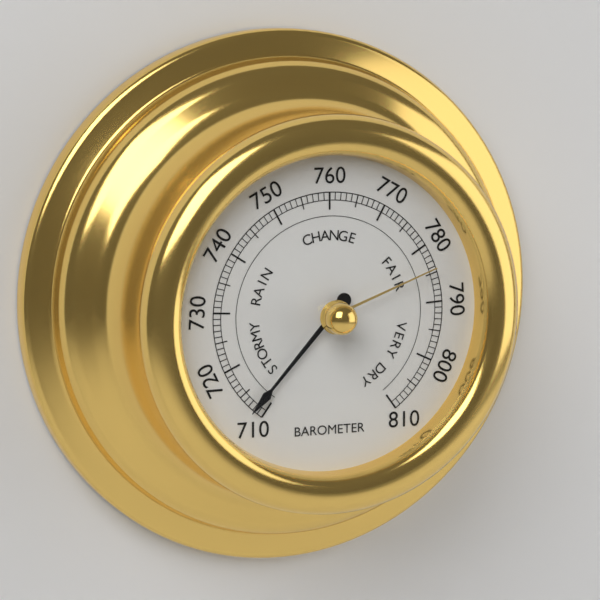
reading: 712 (no unit)
